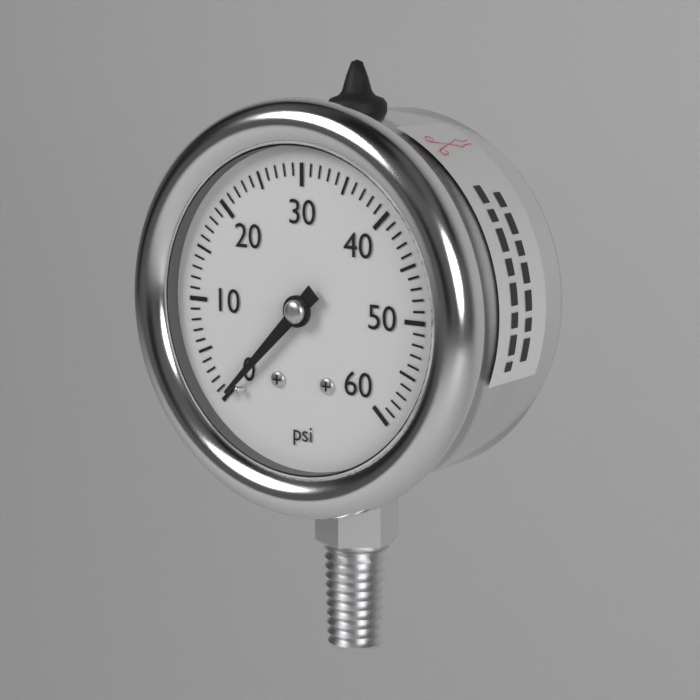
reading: 0 psi
